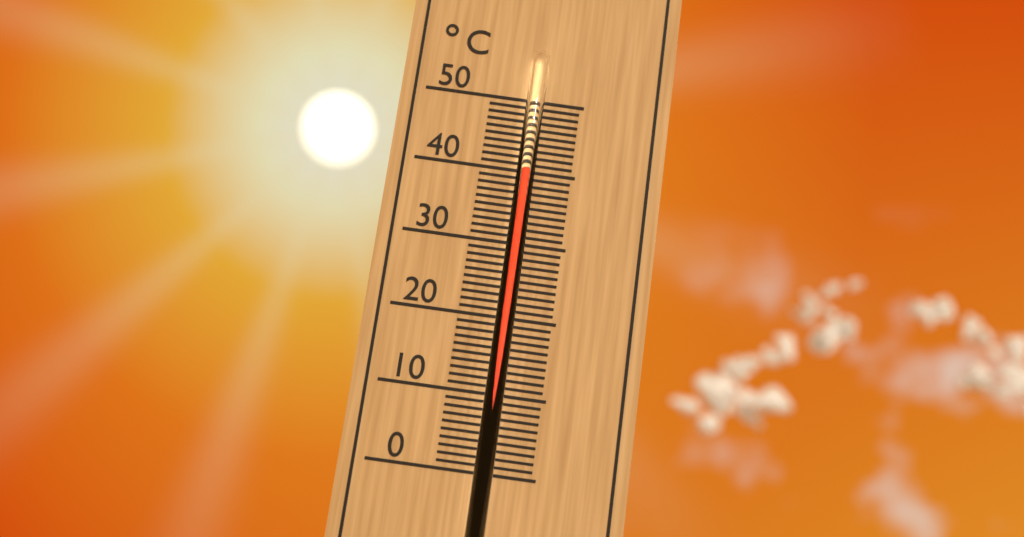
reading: 40 °C
